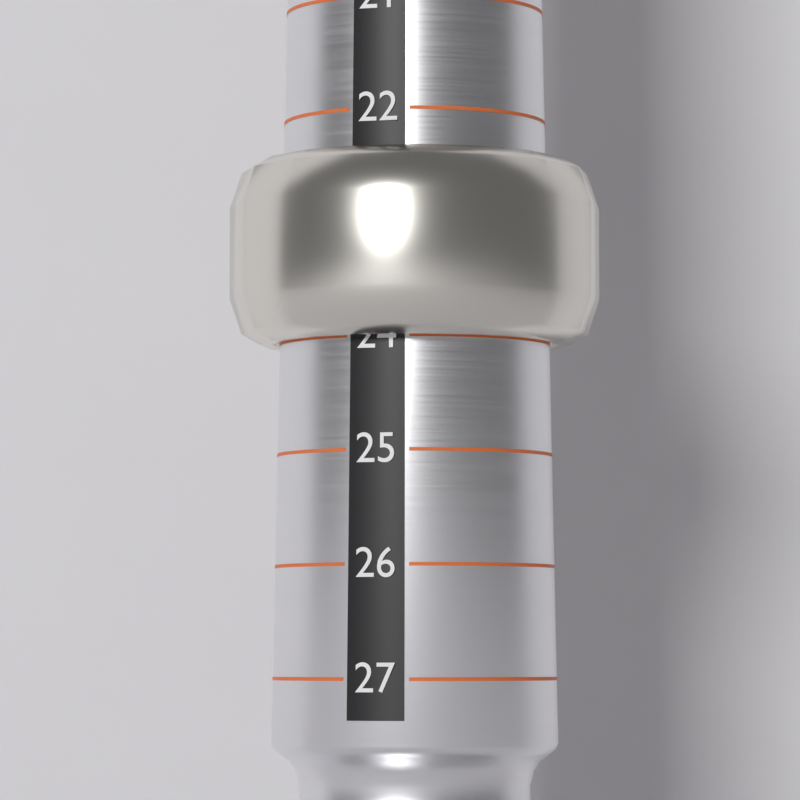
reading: 24 (no unit)
